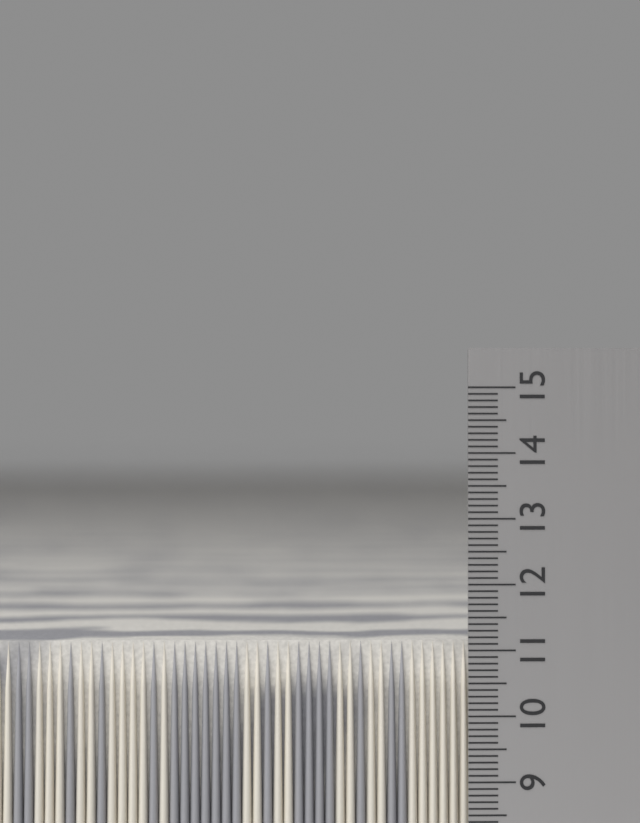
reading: 11.1 cm
